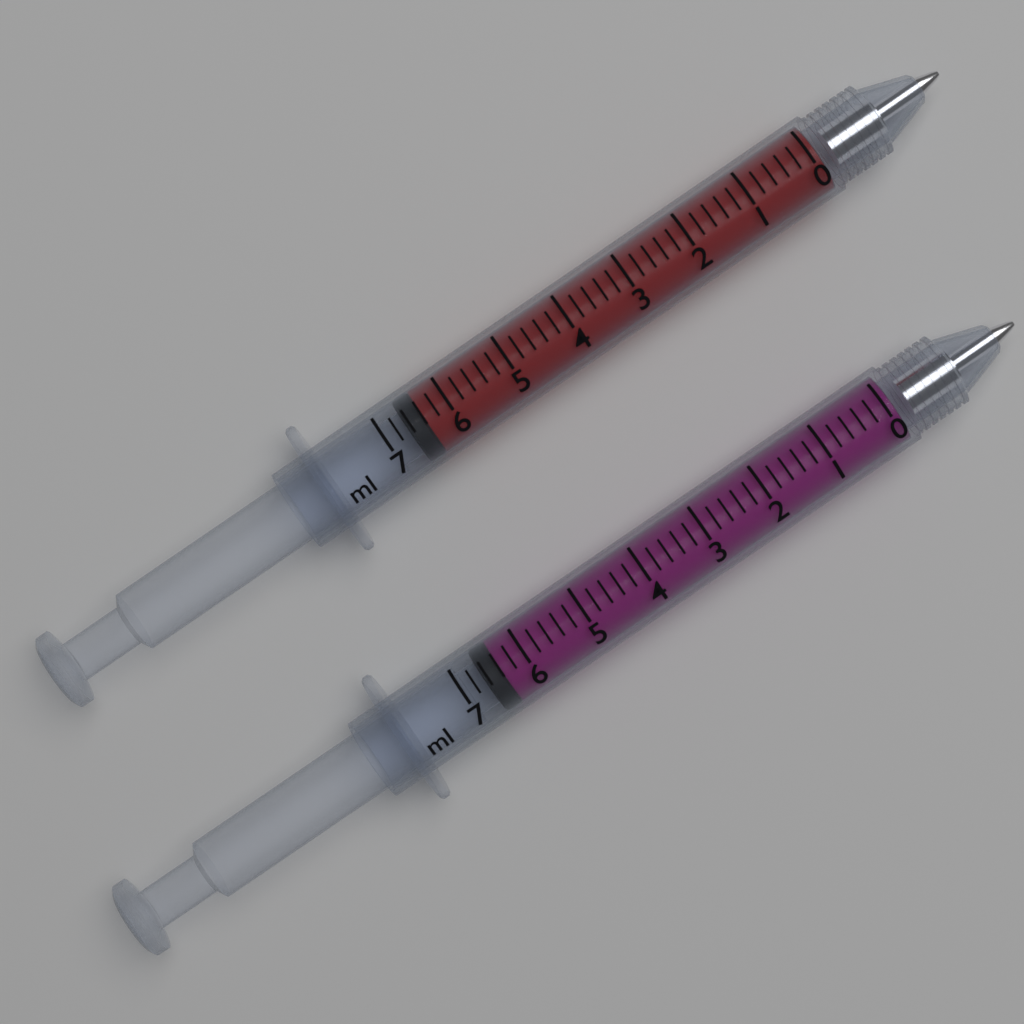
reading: 6.4 ml
